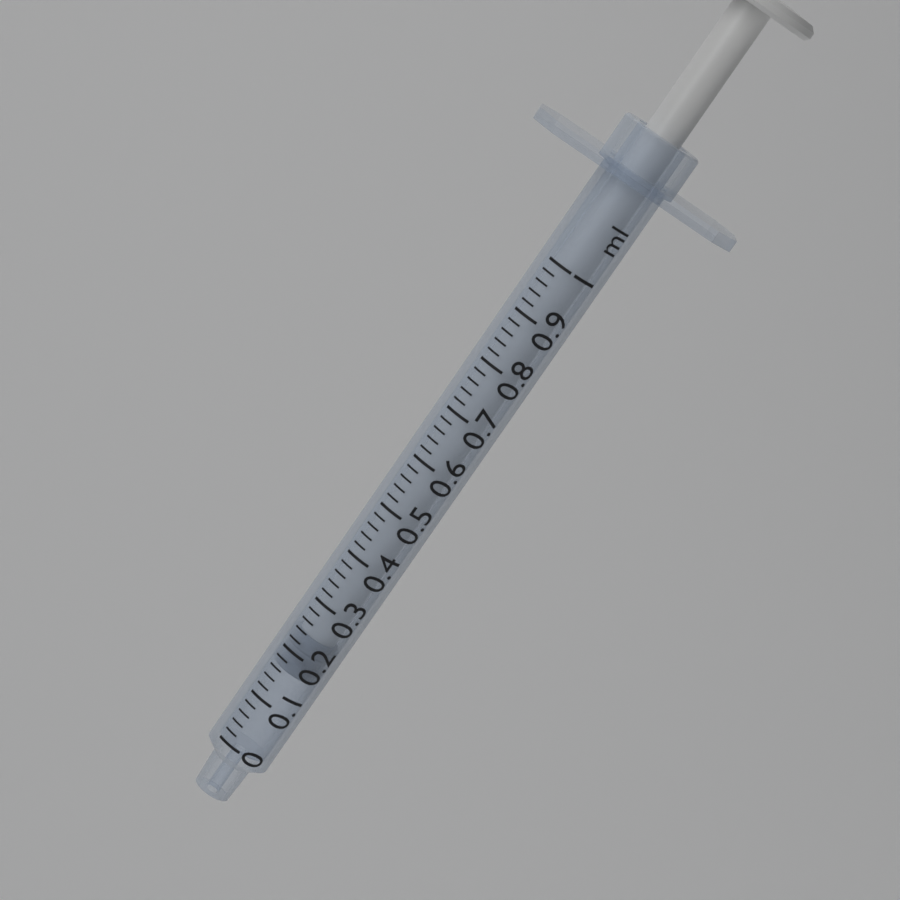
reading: 0.16 ml
